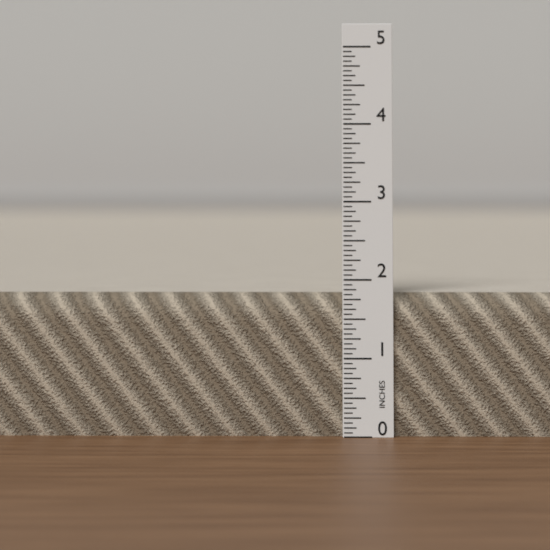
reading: 1.8125 in
